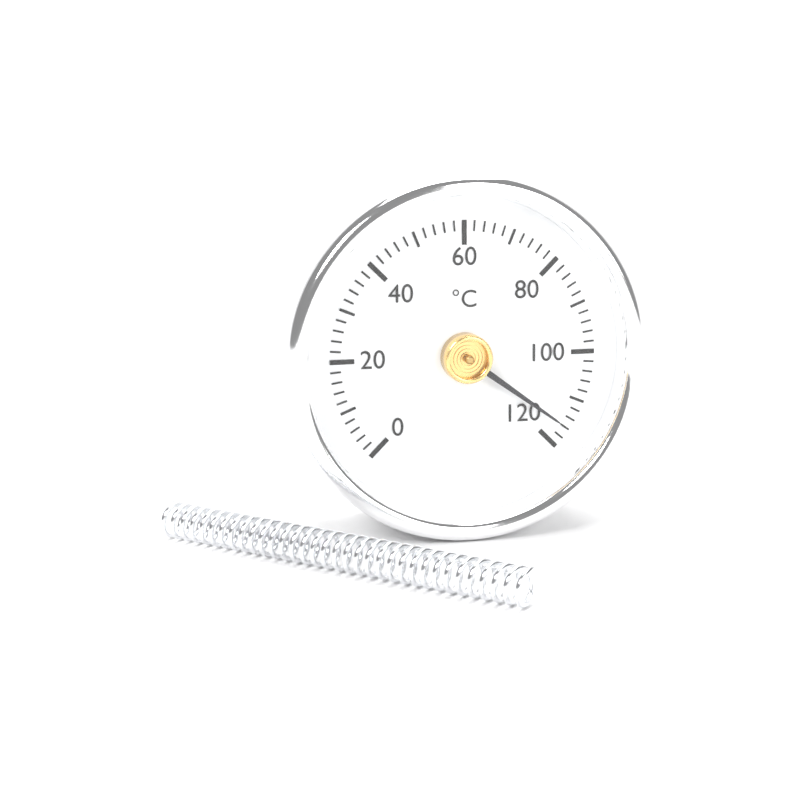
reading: 116 °C
